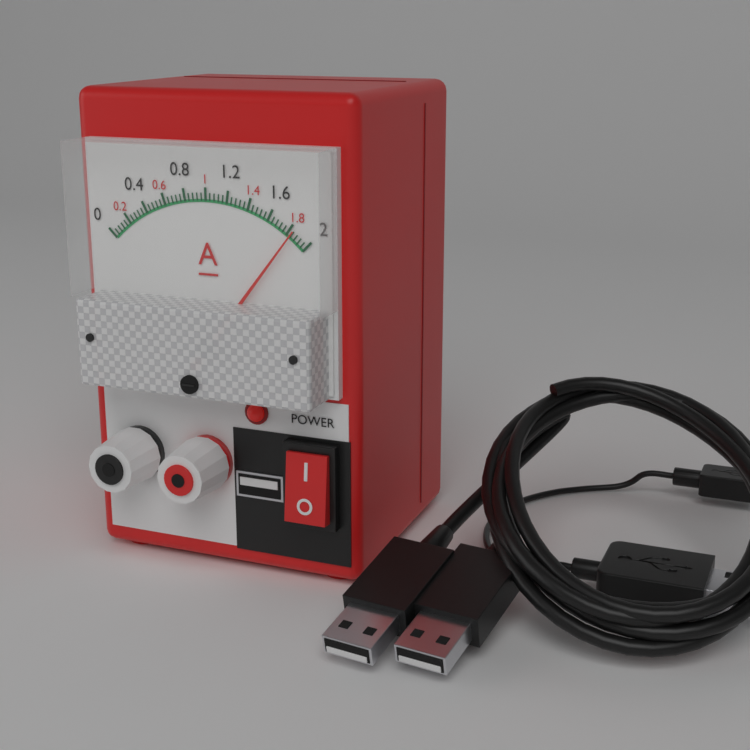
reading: 1.84 A
